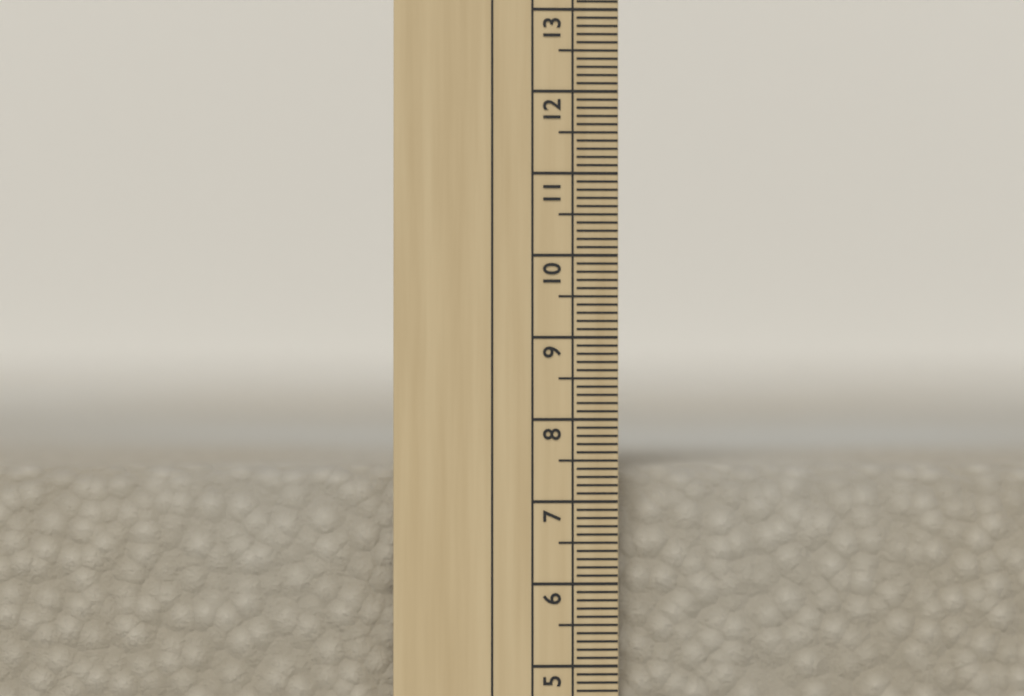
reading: 7.4 cm
